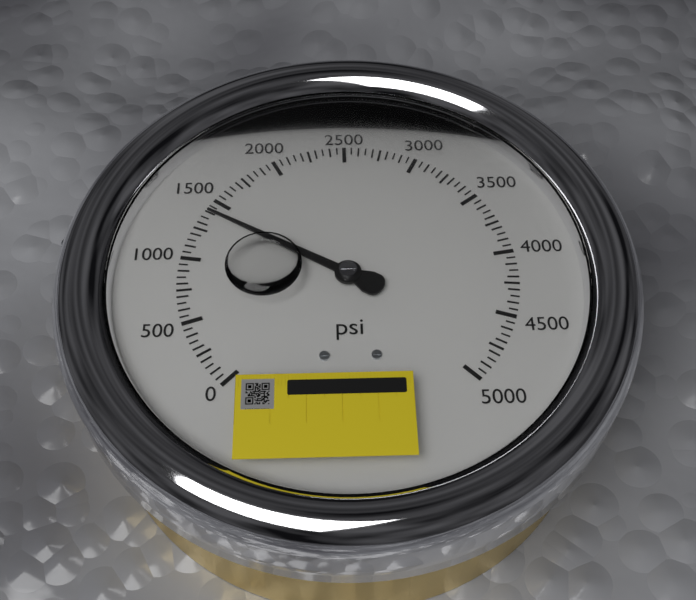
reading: 1400 psi
